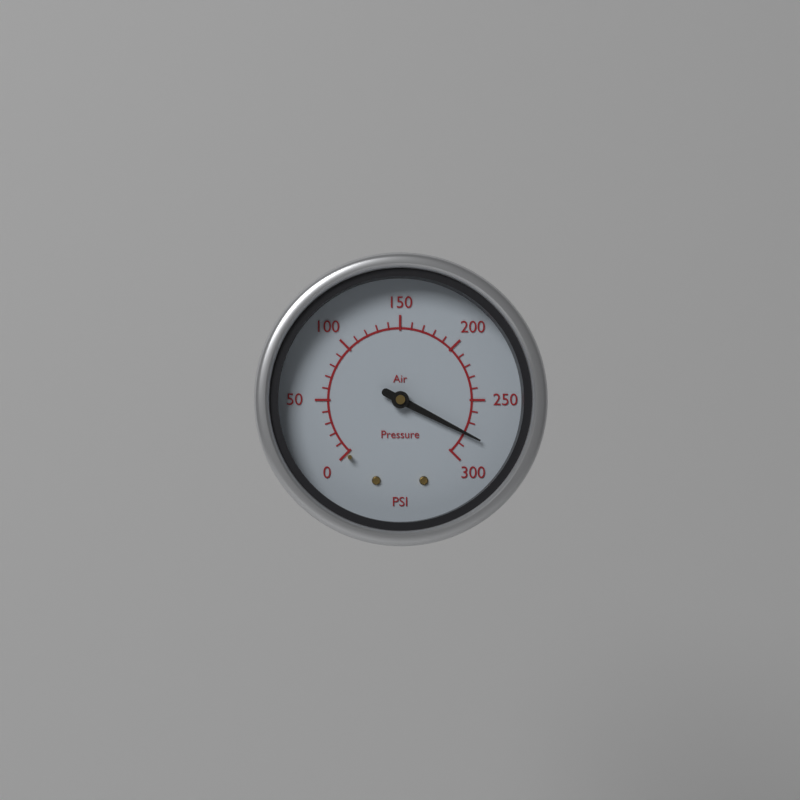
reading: 280 psi
